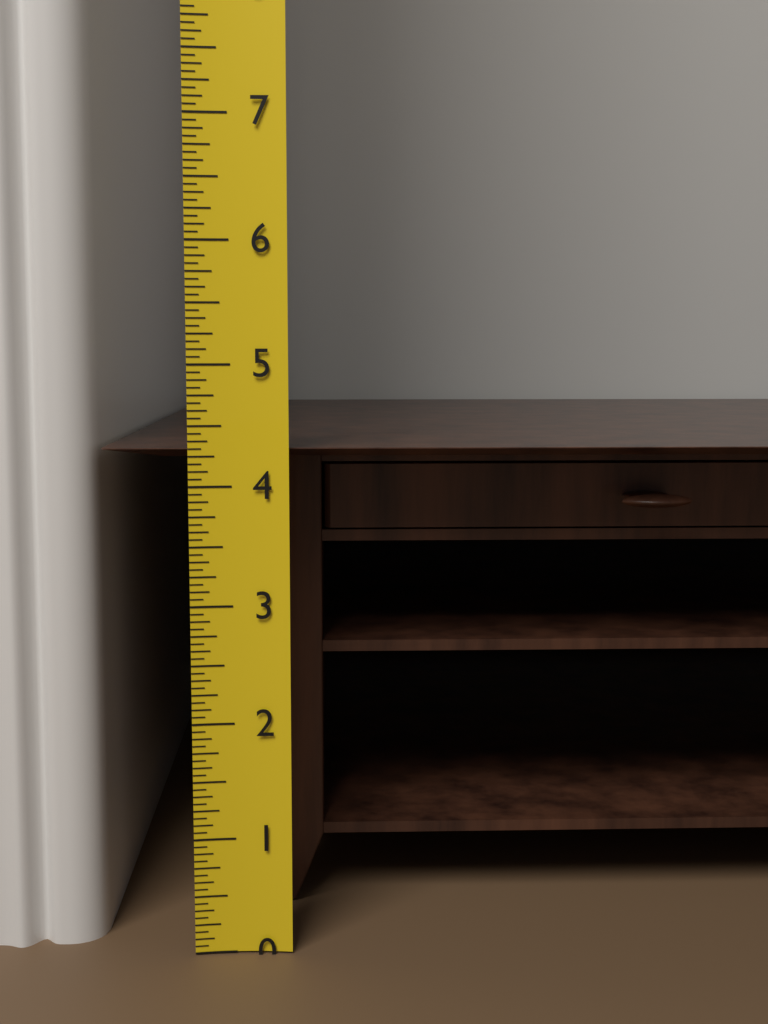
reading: 4.3125 (no unit)
